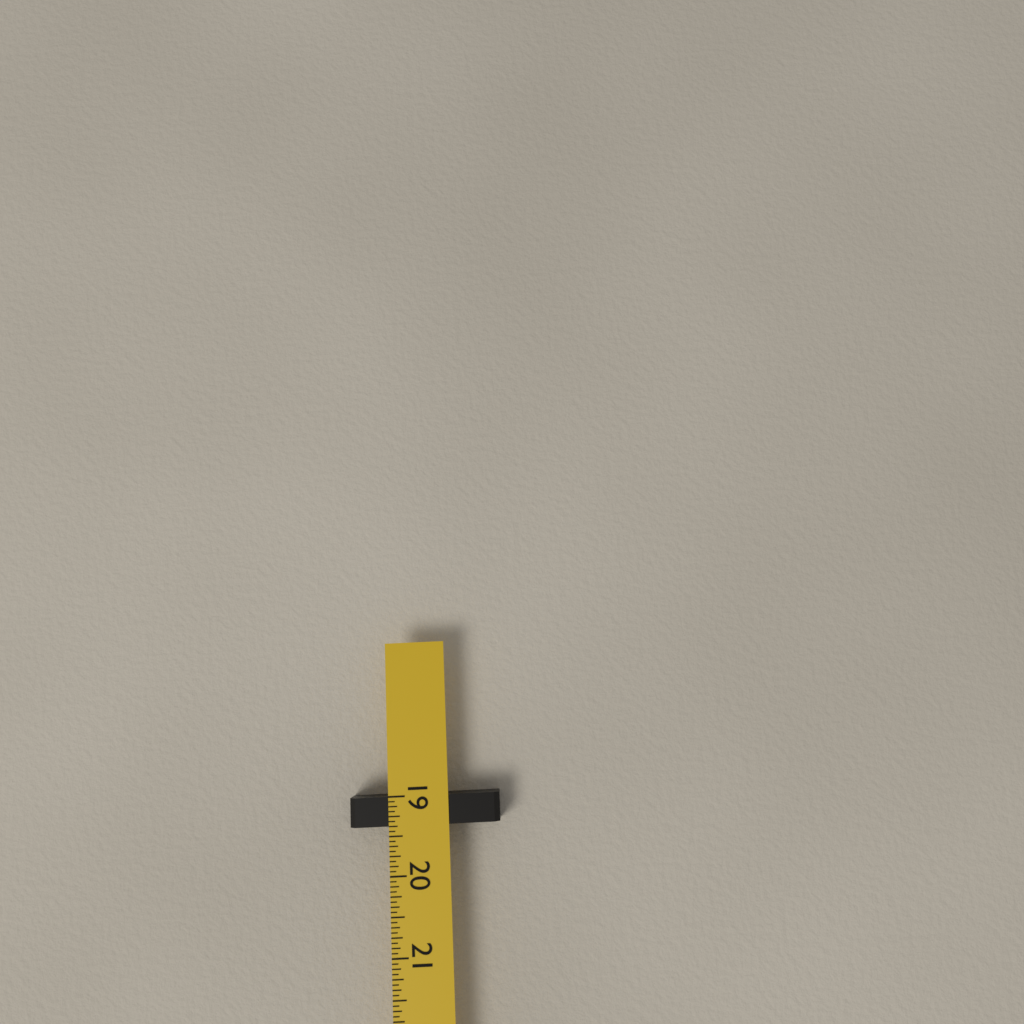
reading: 19.3750 in
